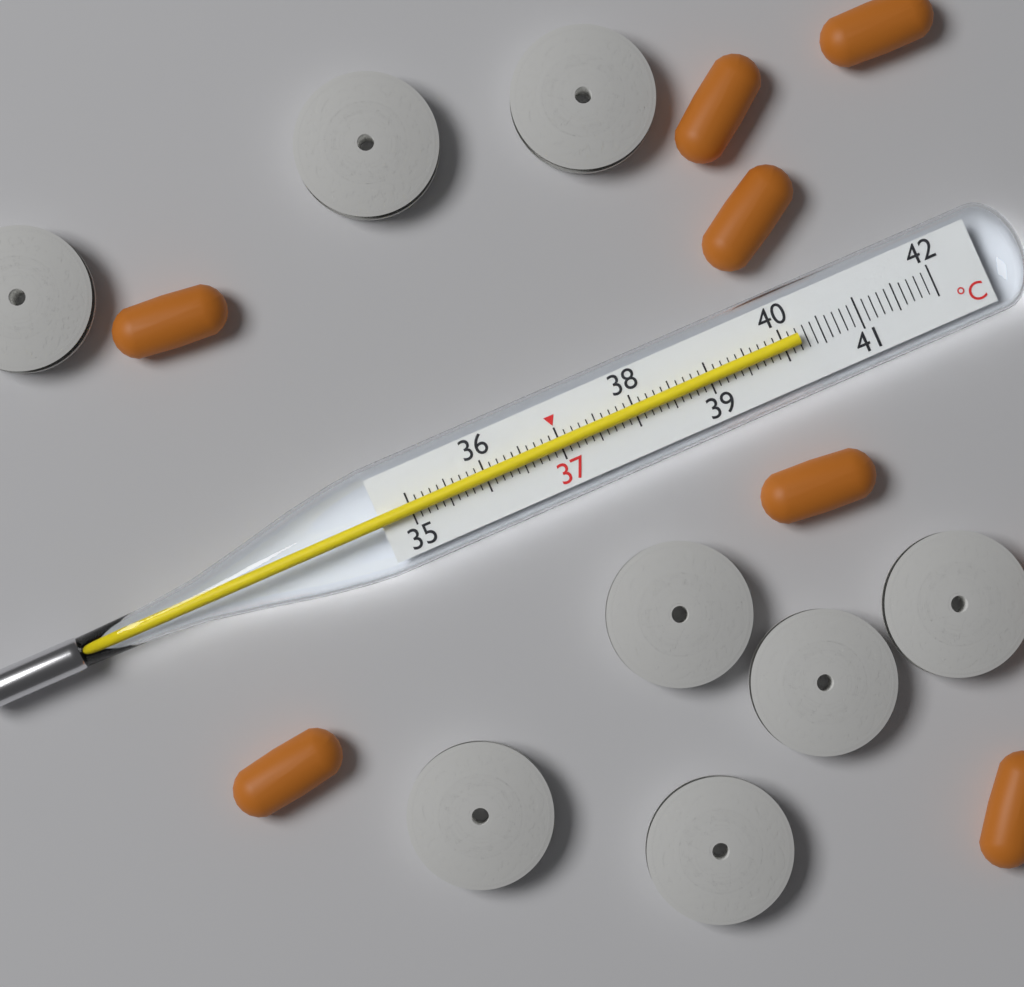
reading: 40.2 °C
